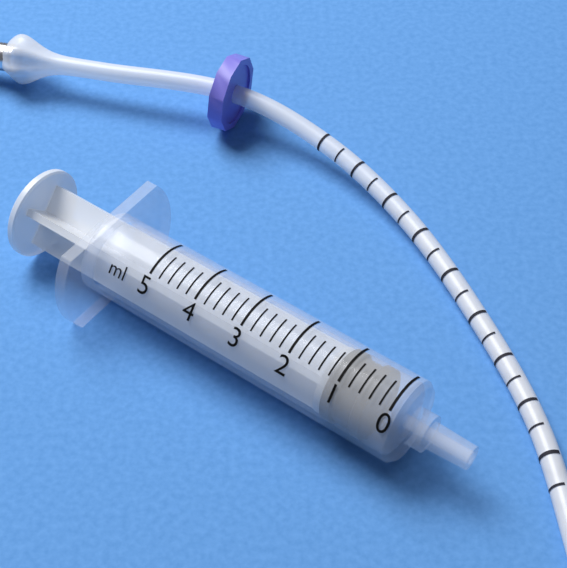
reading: 0.4 ml
